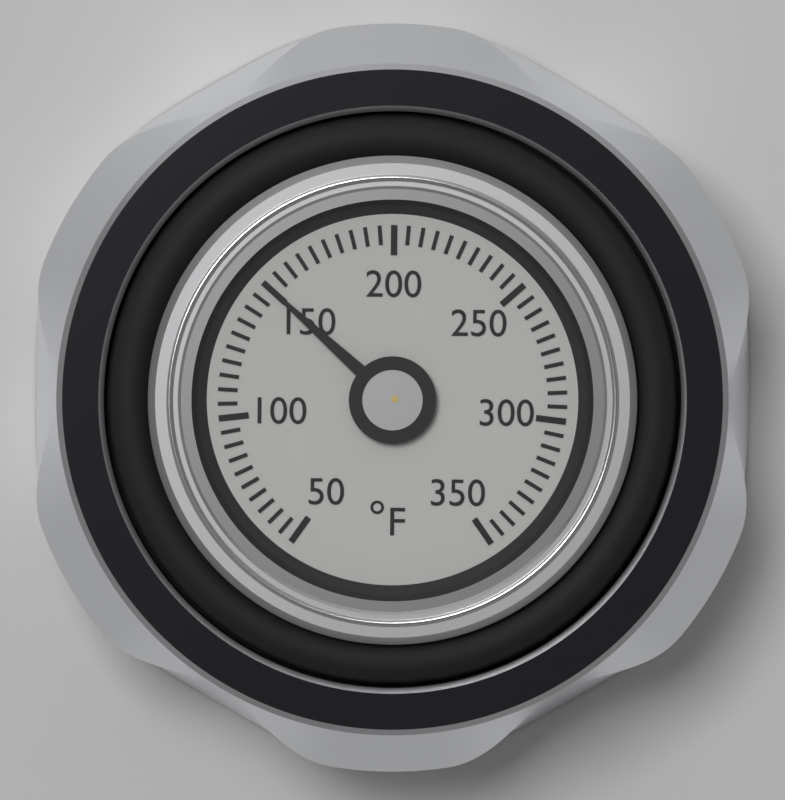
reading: 150 °F
